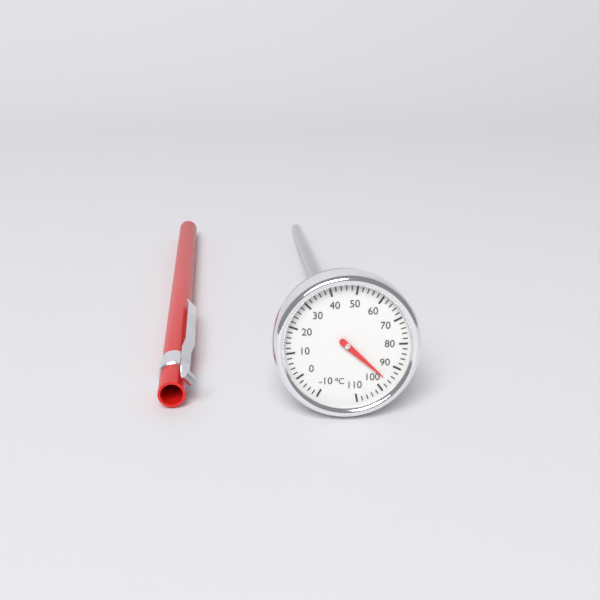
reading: 96 °C
